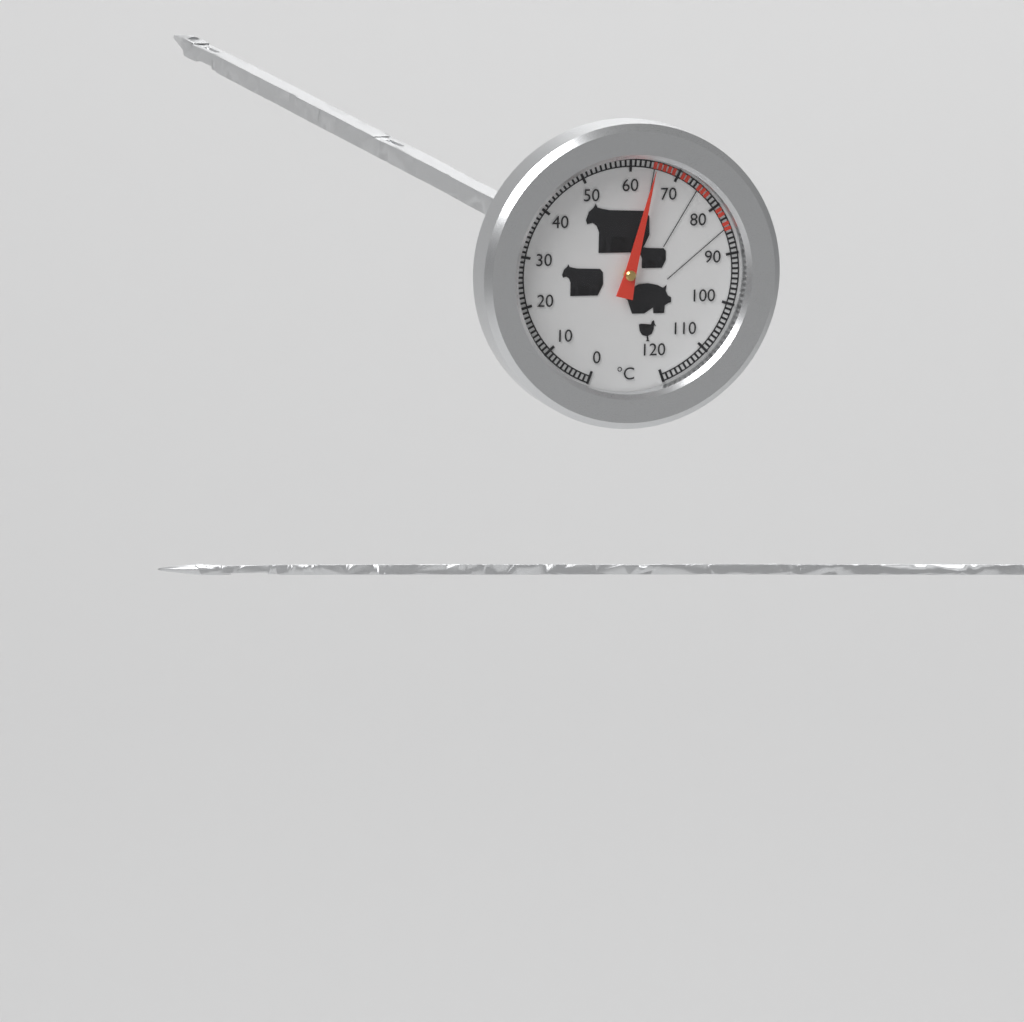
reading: 65 °C
